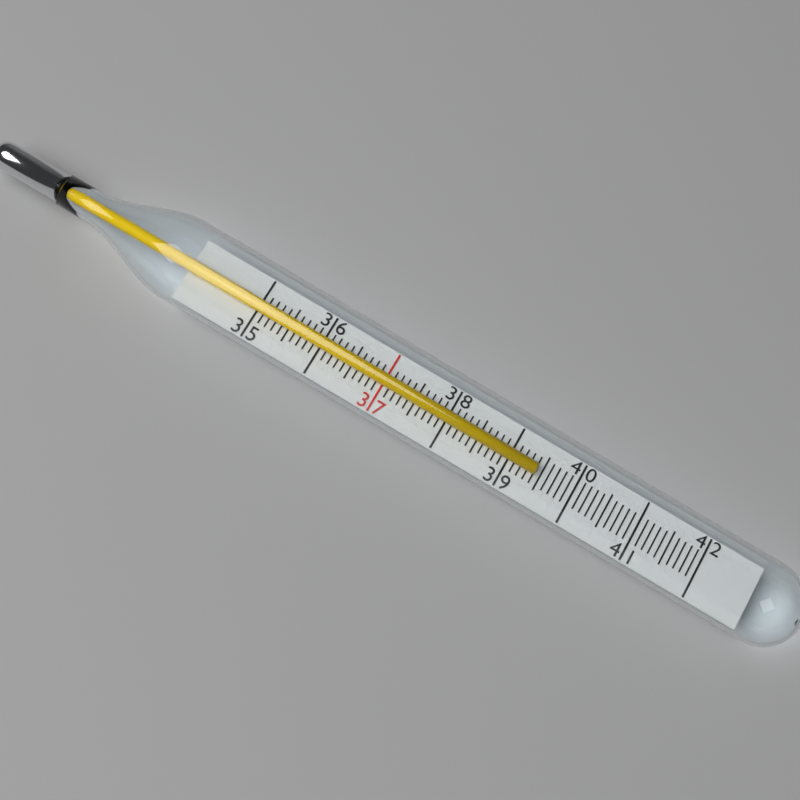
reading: 39.4 (no unit)
